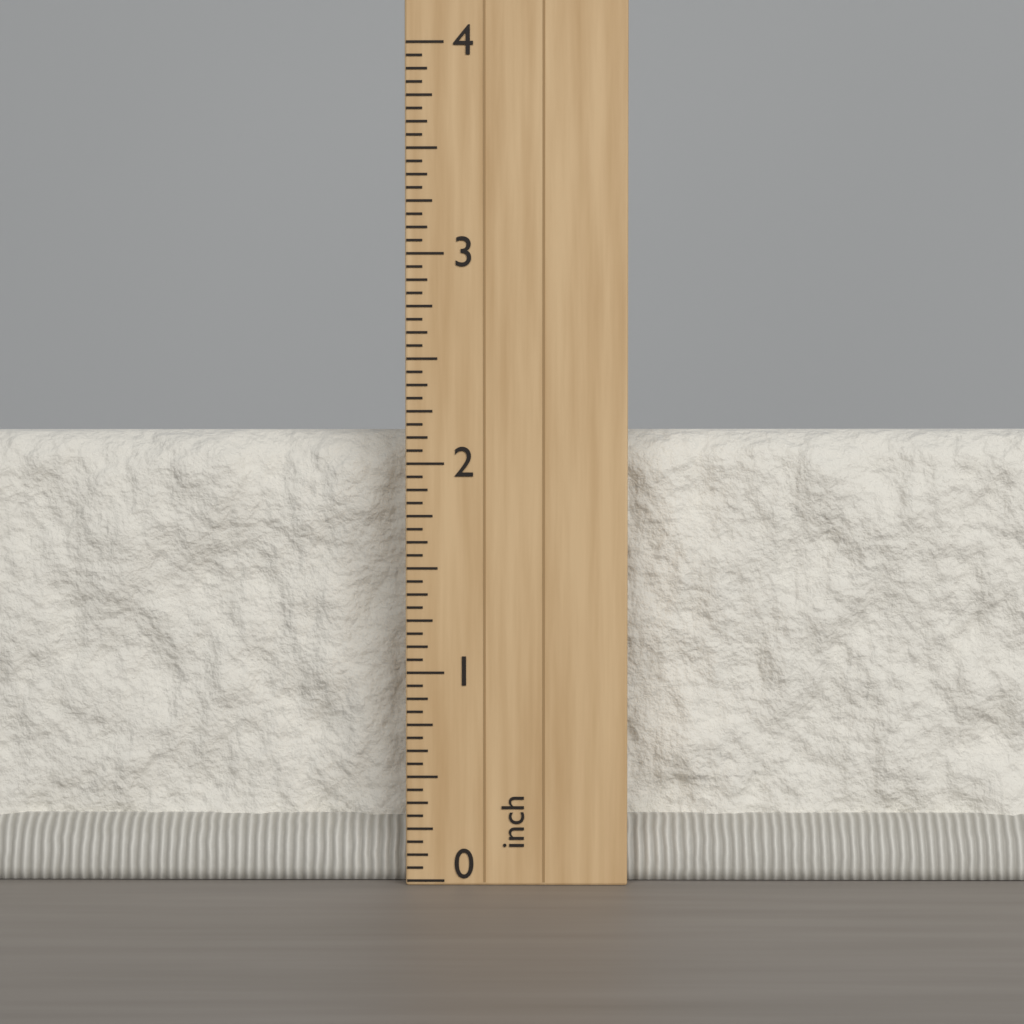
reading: 2.1875 inch
